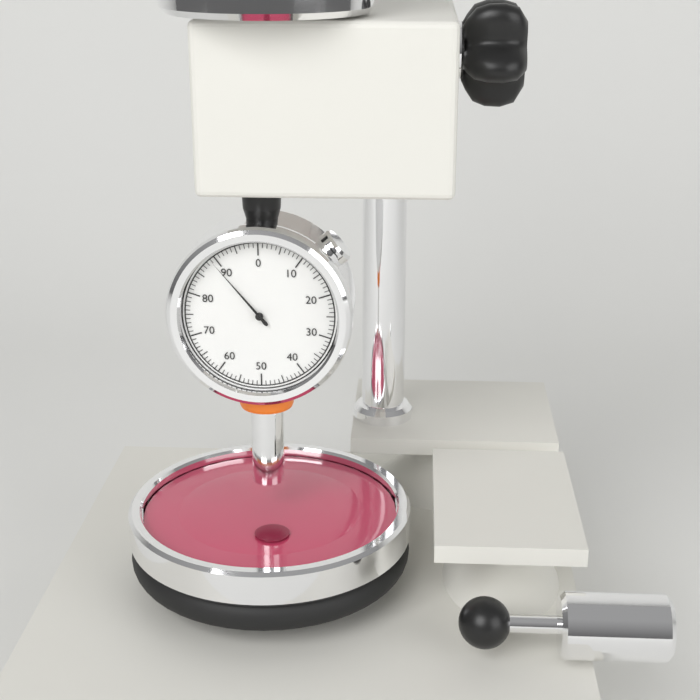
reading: 89 (no unit)
